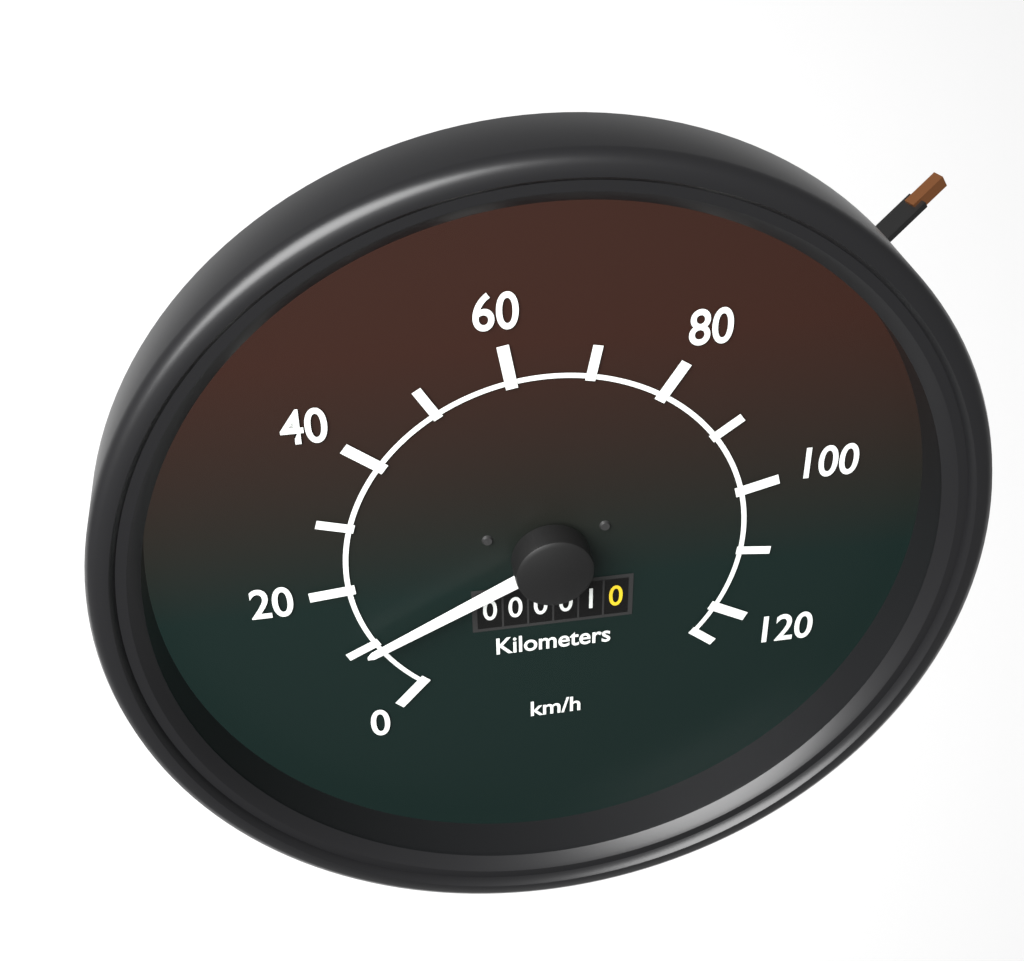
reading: 10 km/h
